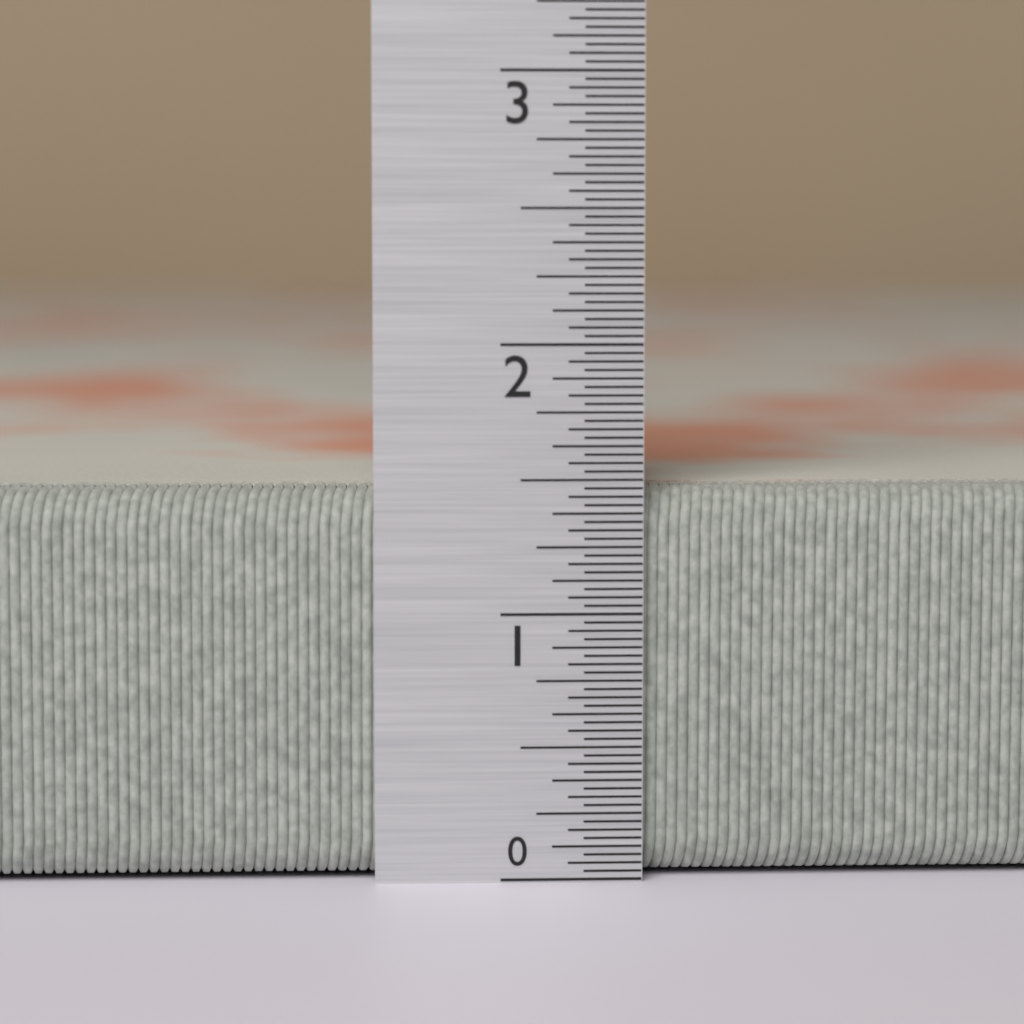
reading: 1.46875 in
